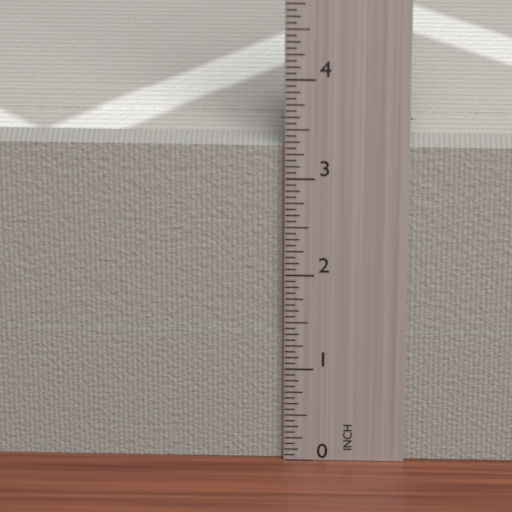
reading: 3.3125 in
